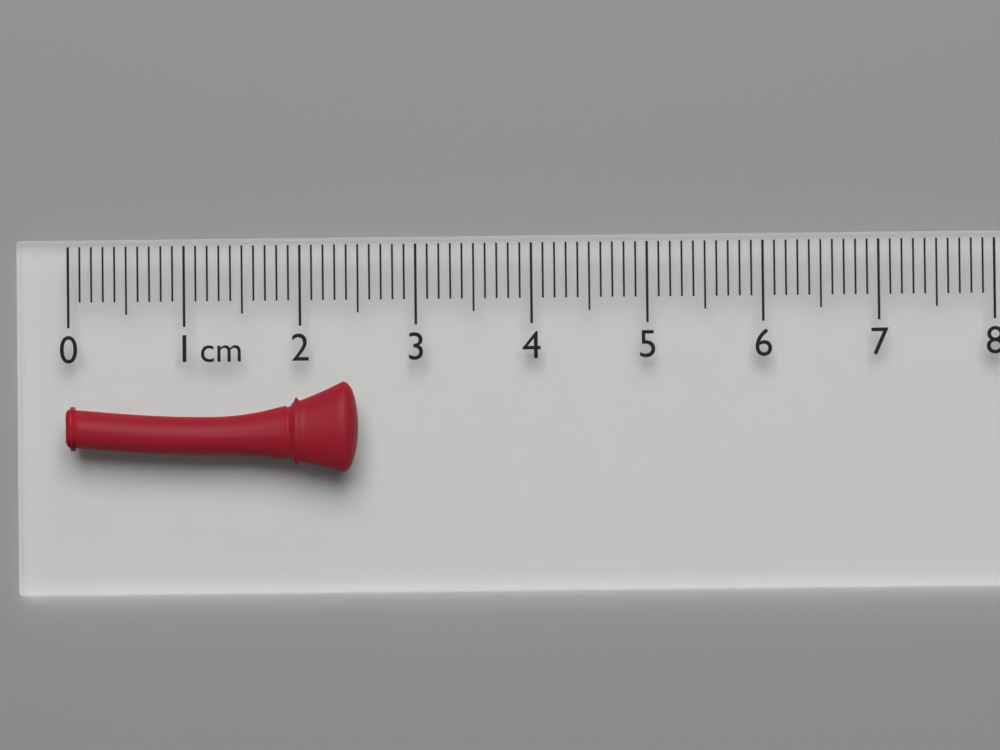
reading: 2.5 cm
